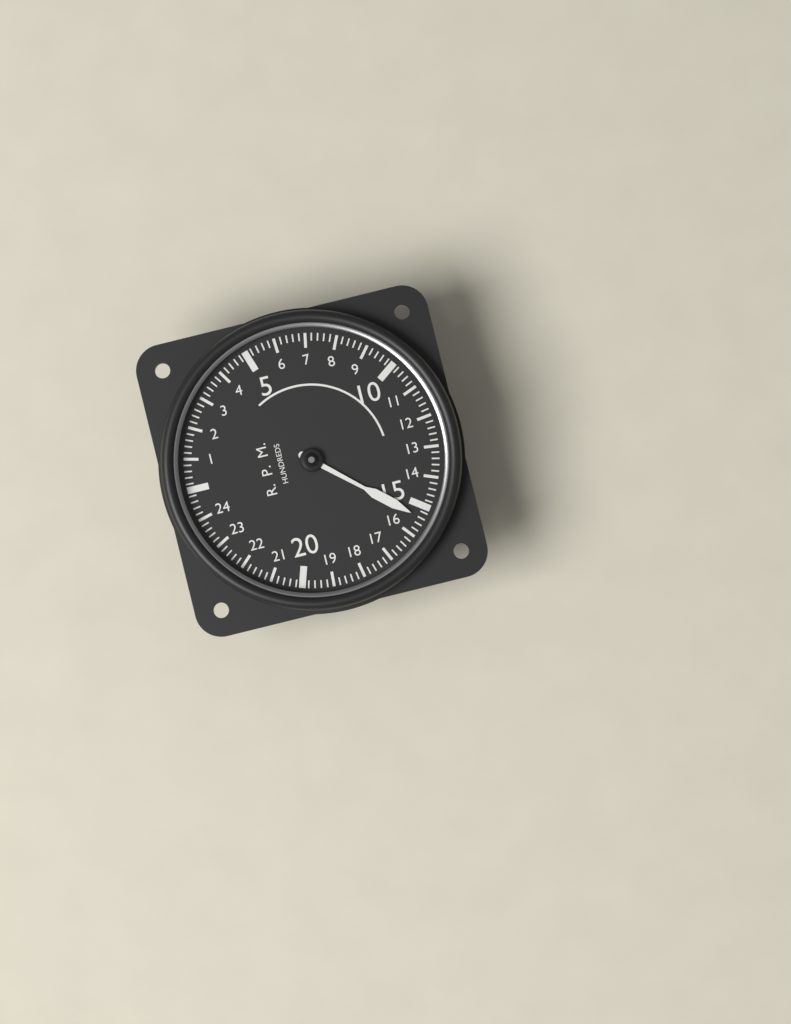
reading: 15.4 RPM x100
